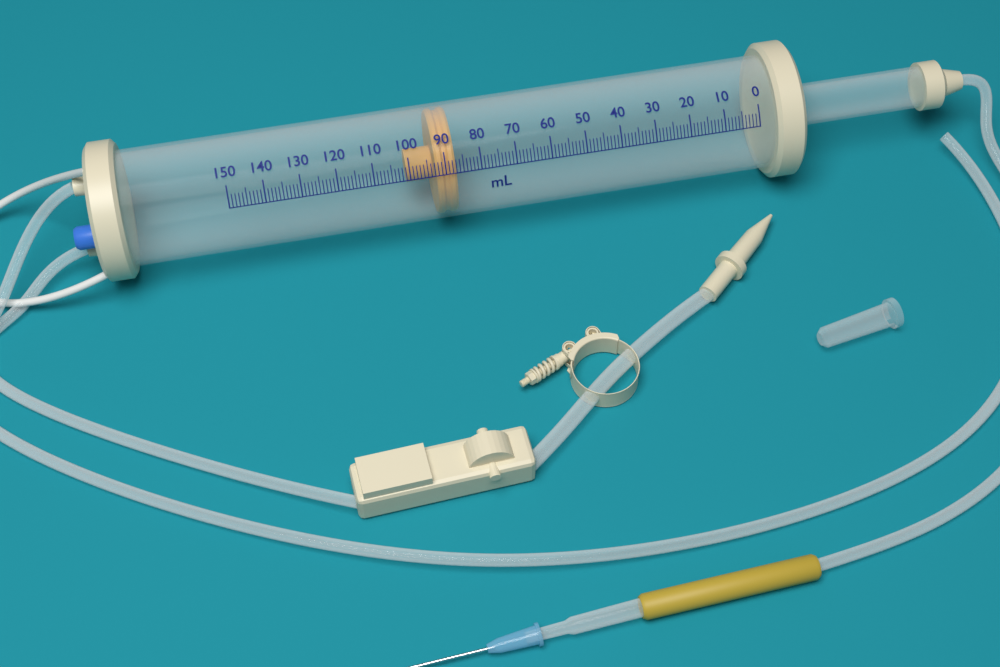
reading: 87 ml
